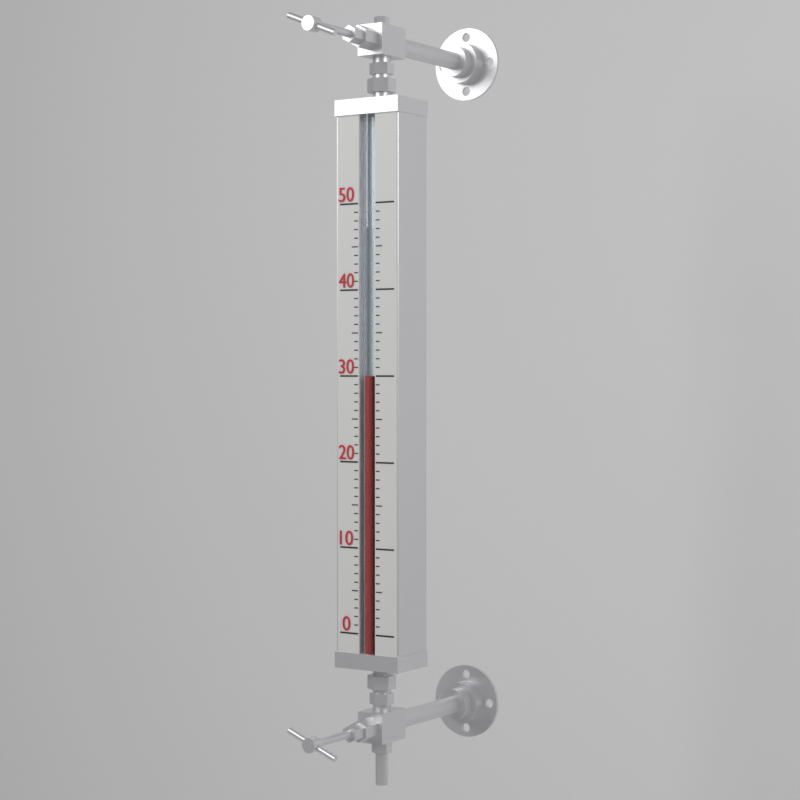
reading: 30 (no unit)
